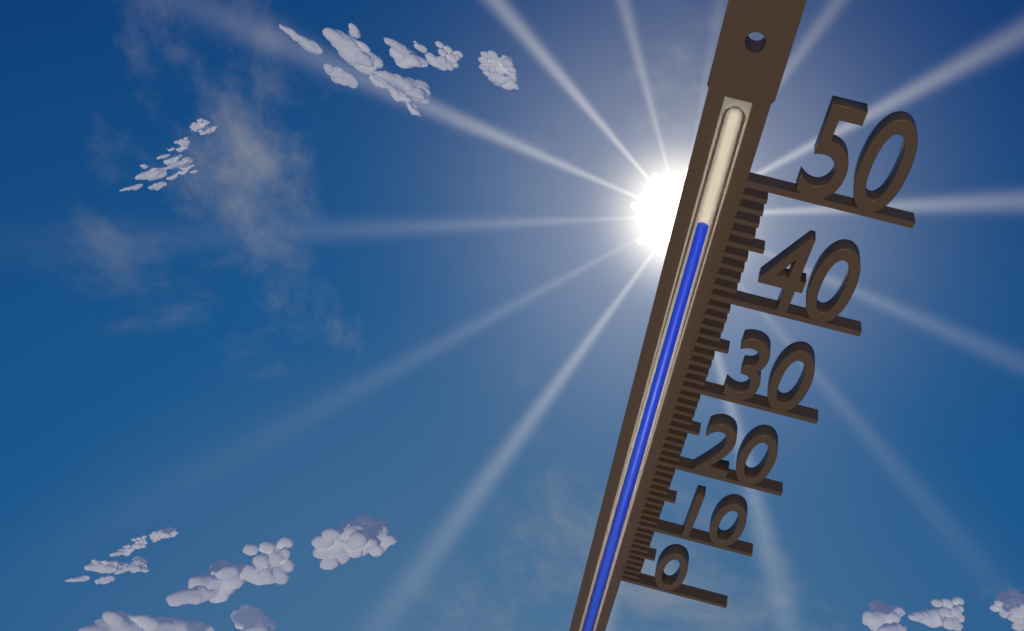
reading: 46 (no unit)
